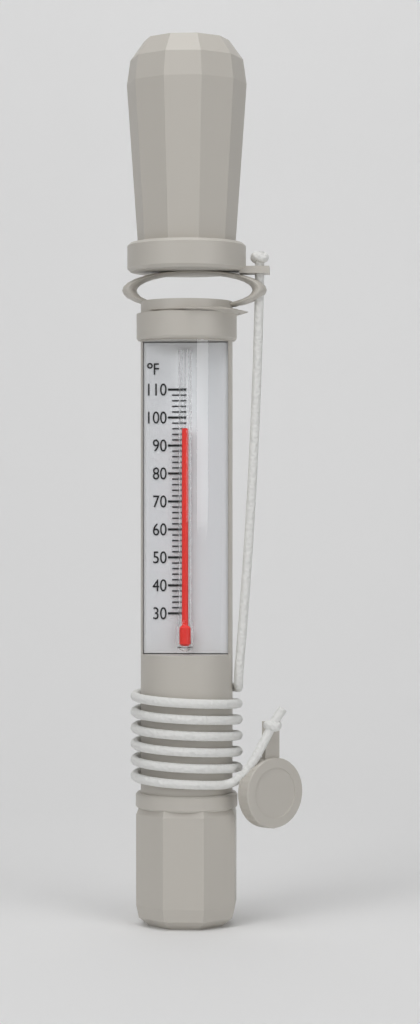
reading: 96 °F
